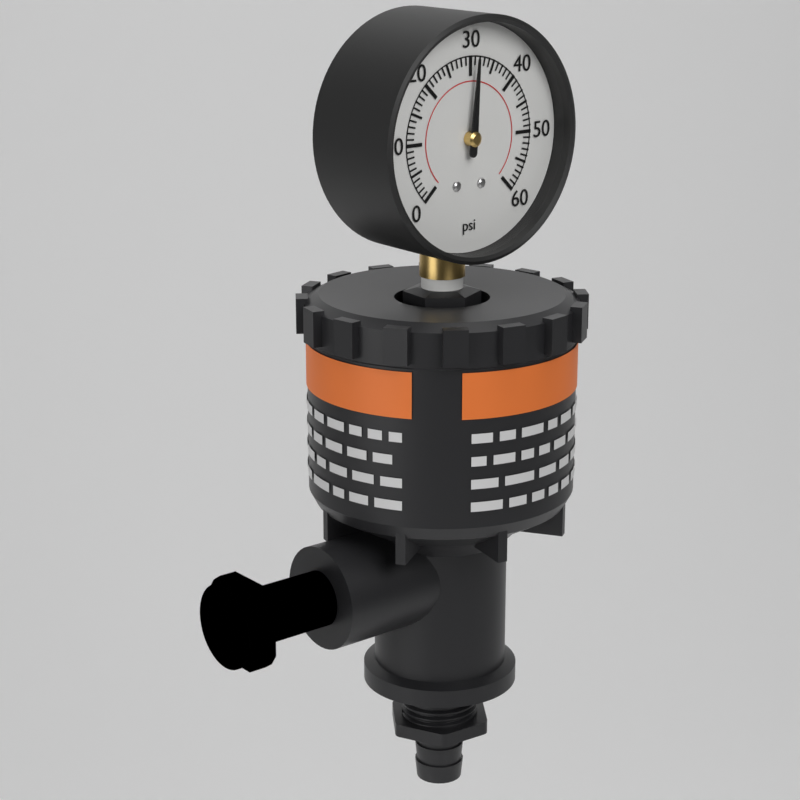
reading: 31 psi
